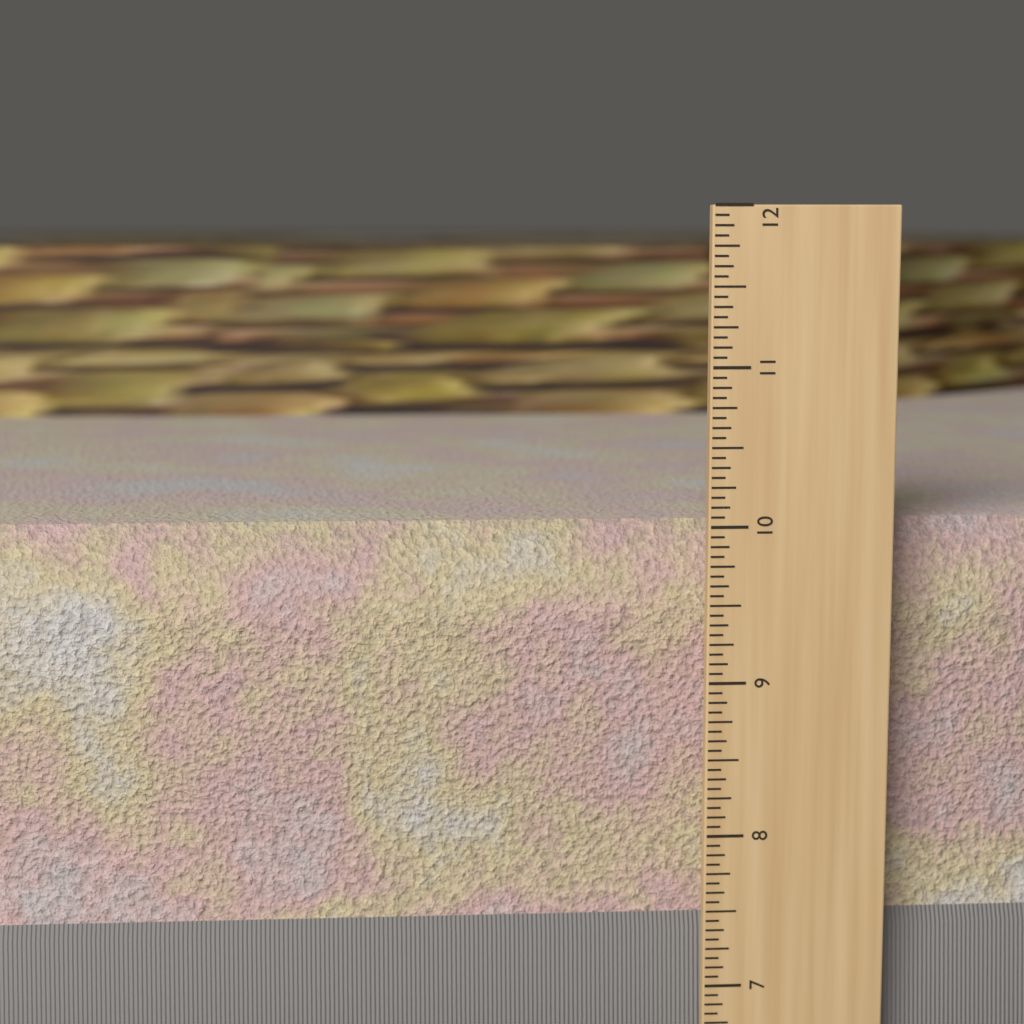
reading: 10.0000 in
